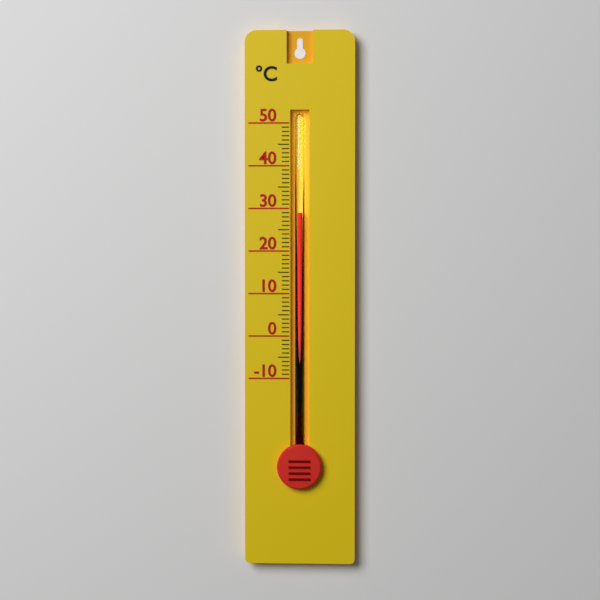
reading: 29 °C
